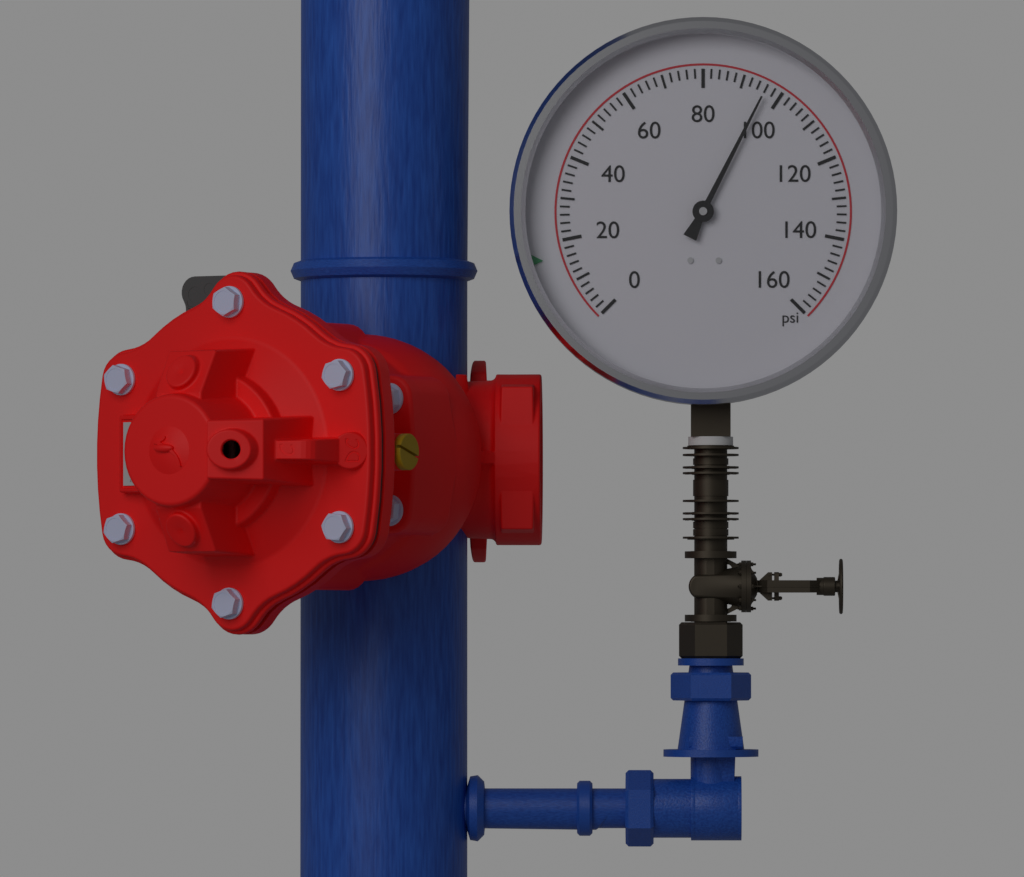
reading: 96 psi
